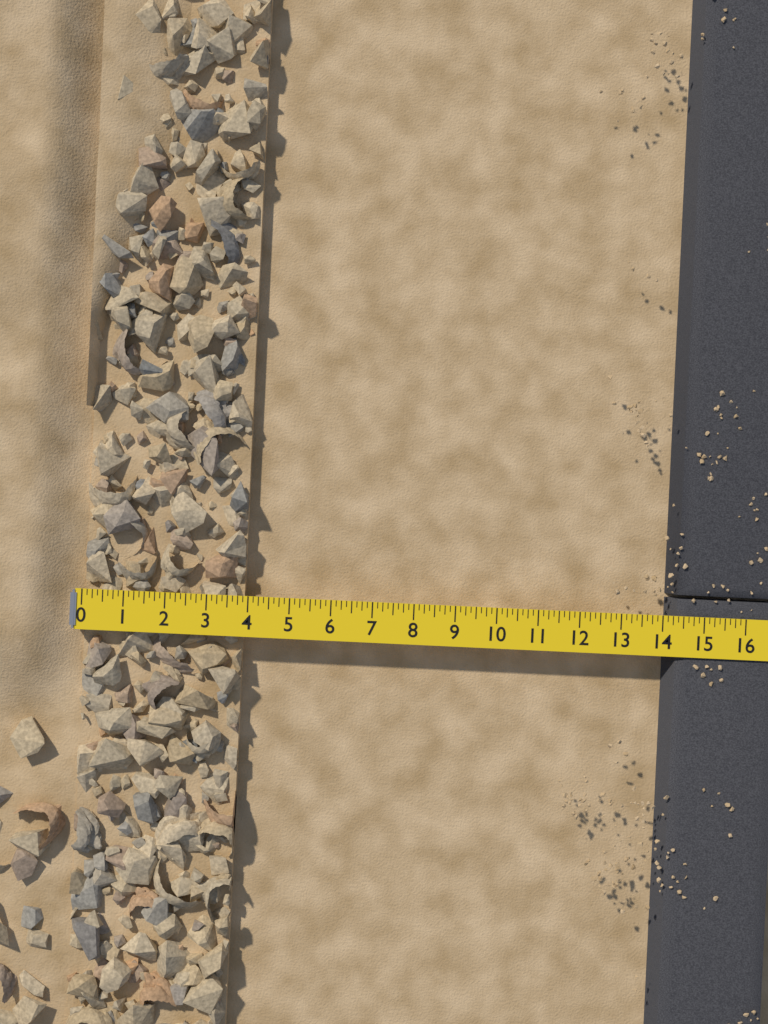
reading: 3.875 (no unit)
